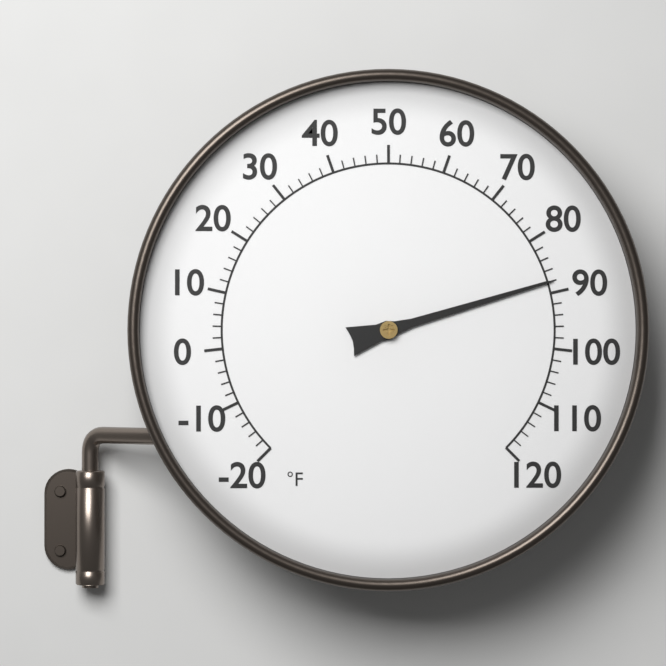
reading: 88 °F
